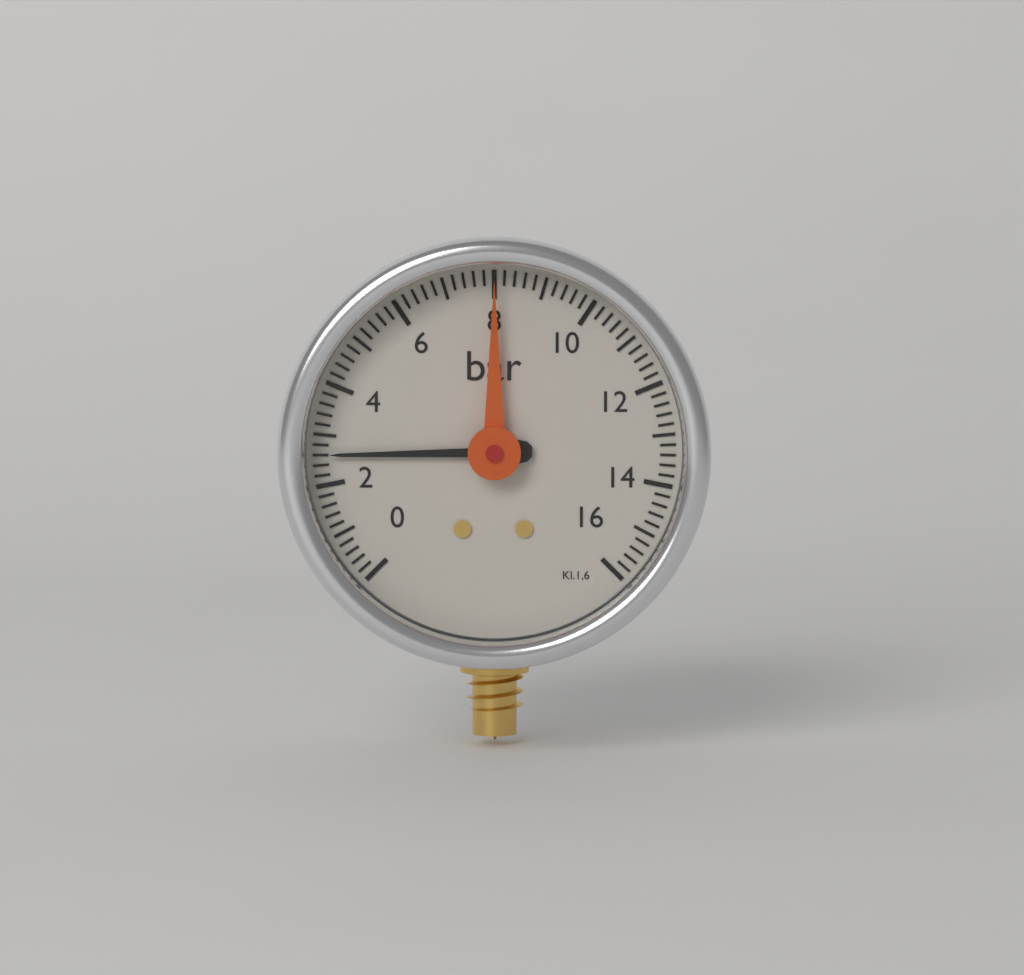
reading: 2.6 bar
